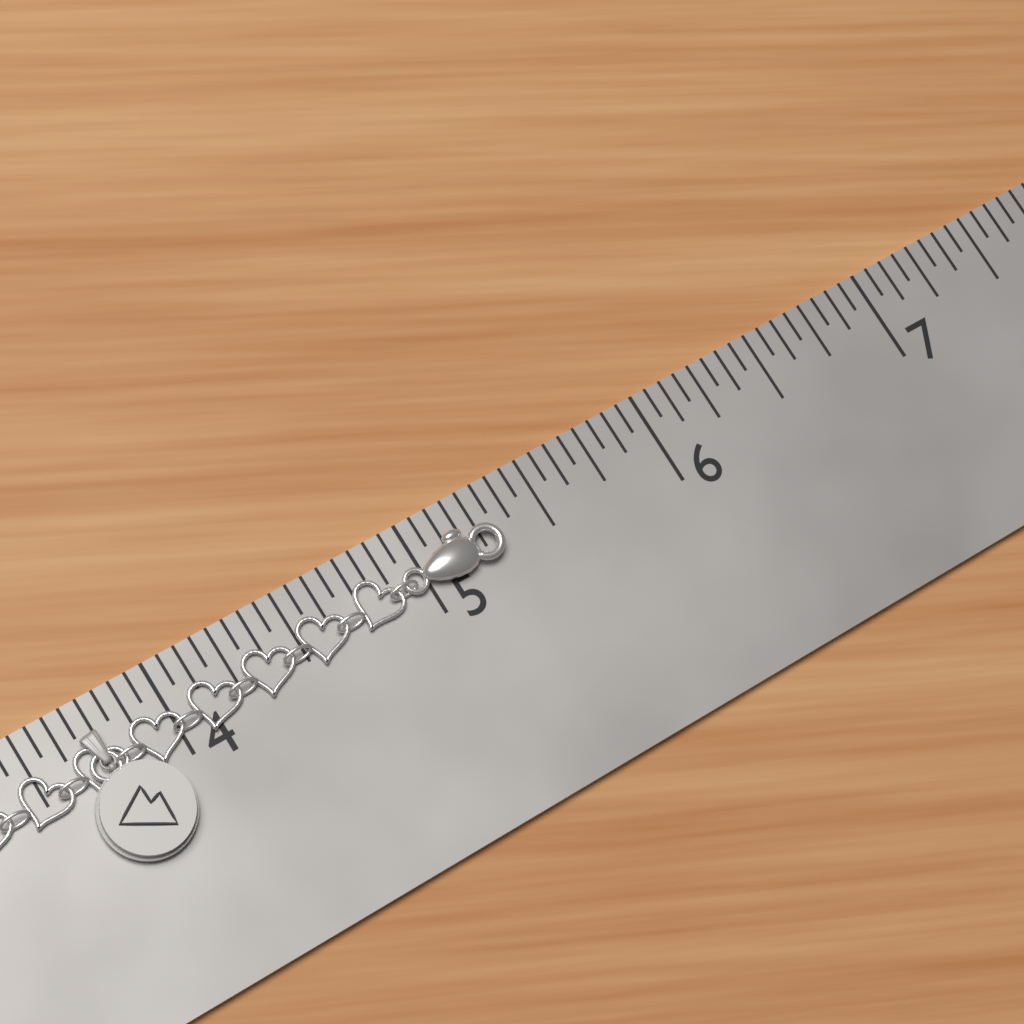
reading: 5.3125 in
